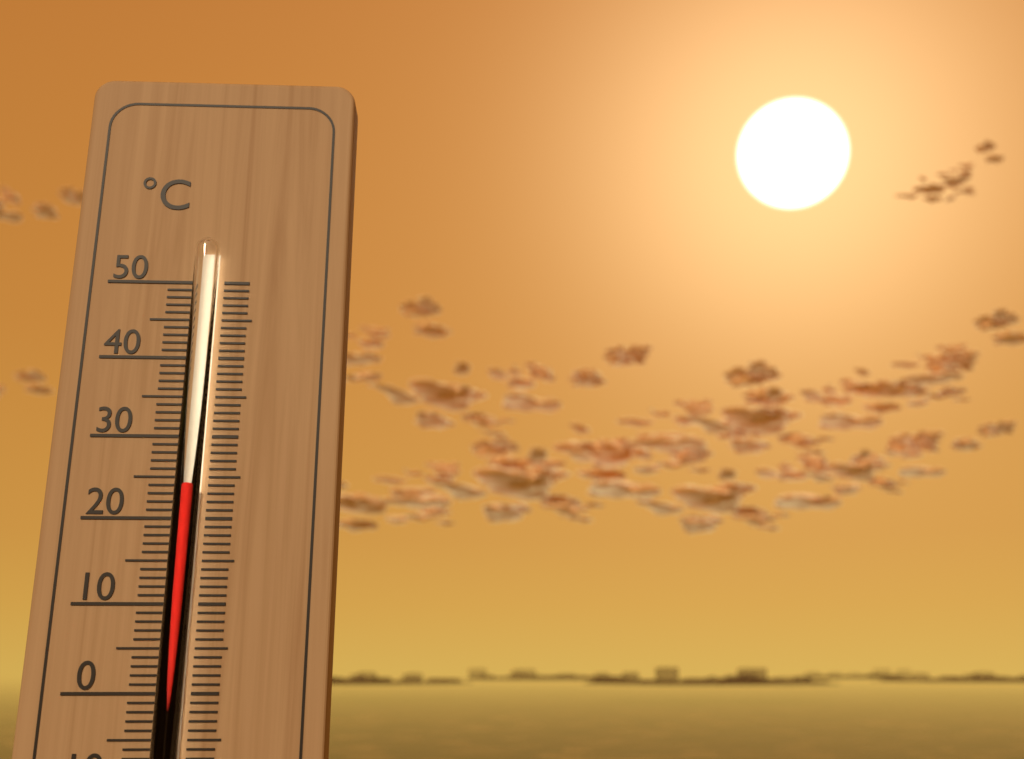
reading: 24 °C
